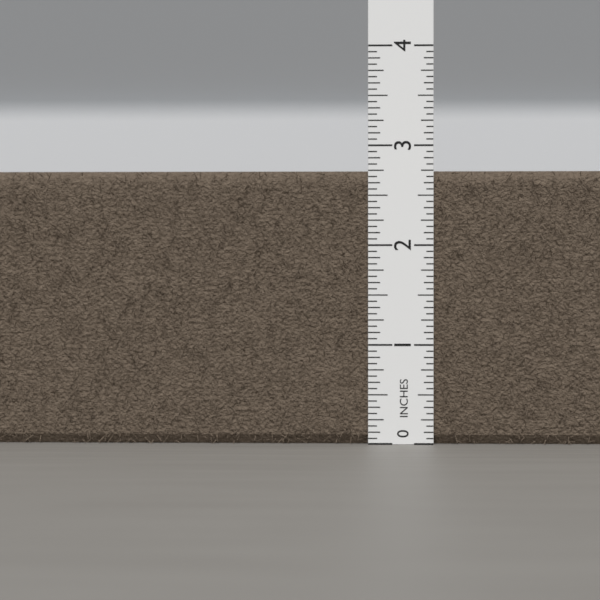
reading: 2.7500 in
